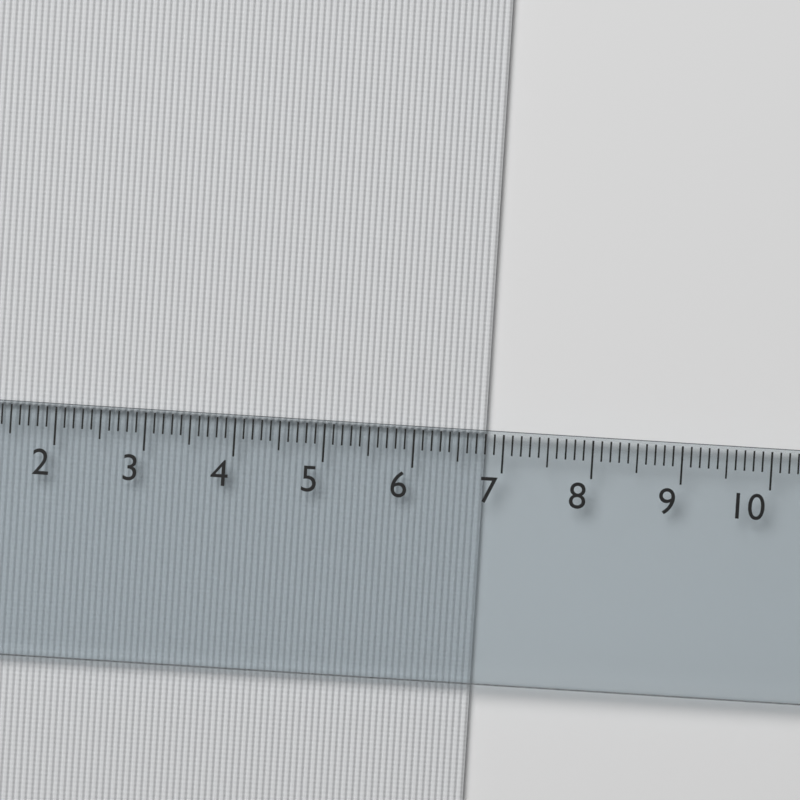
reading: 6.8 cm
